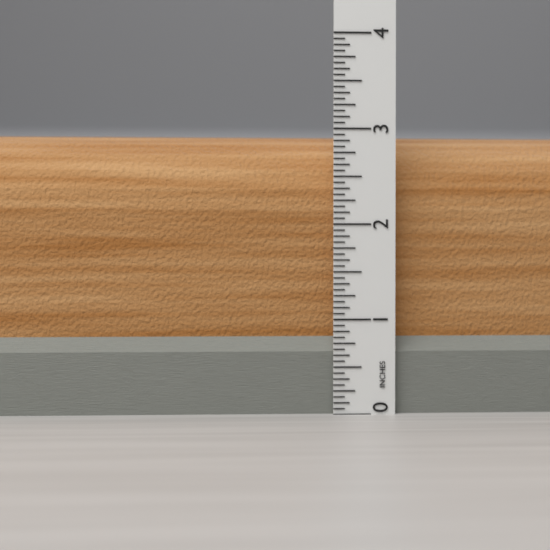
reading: 3.0000 in
